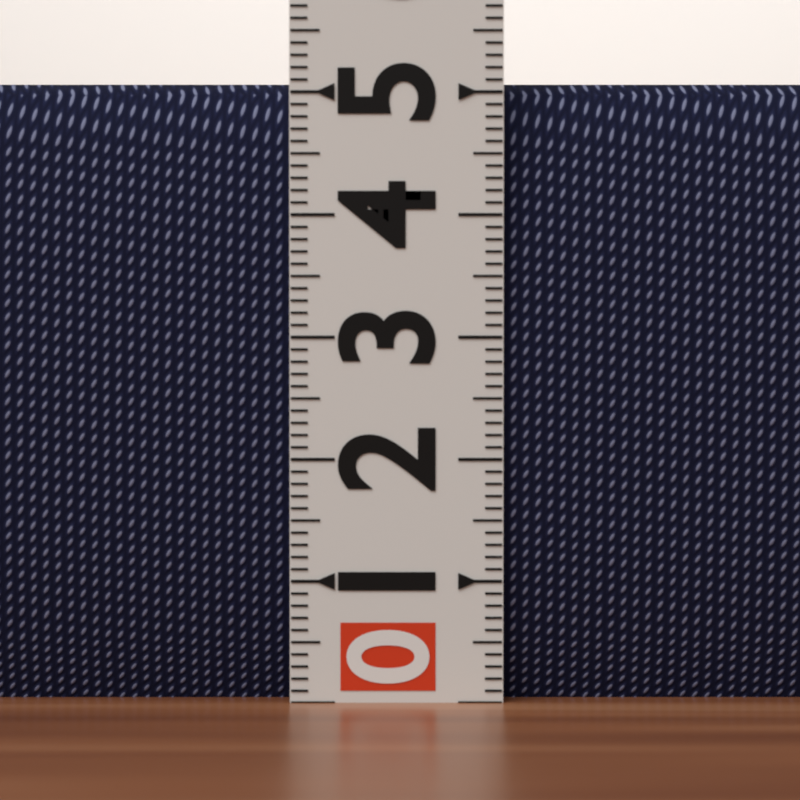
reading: 5.1 (no unit)
